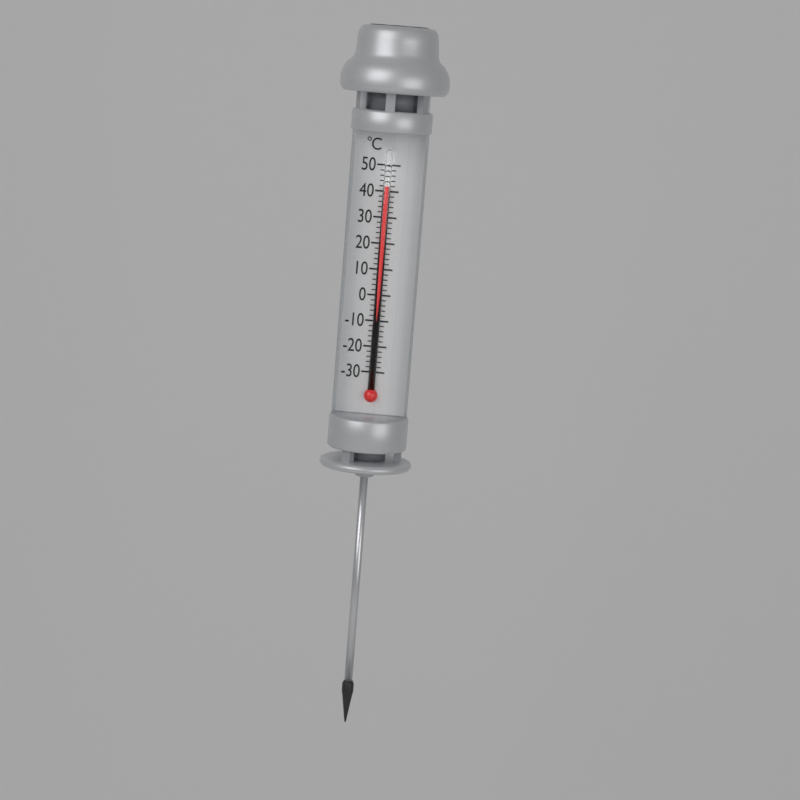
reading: 42 °C
